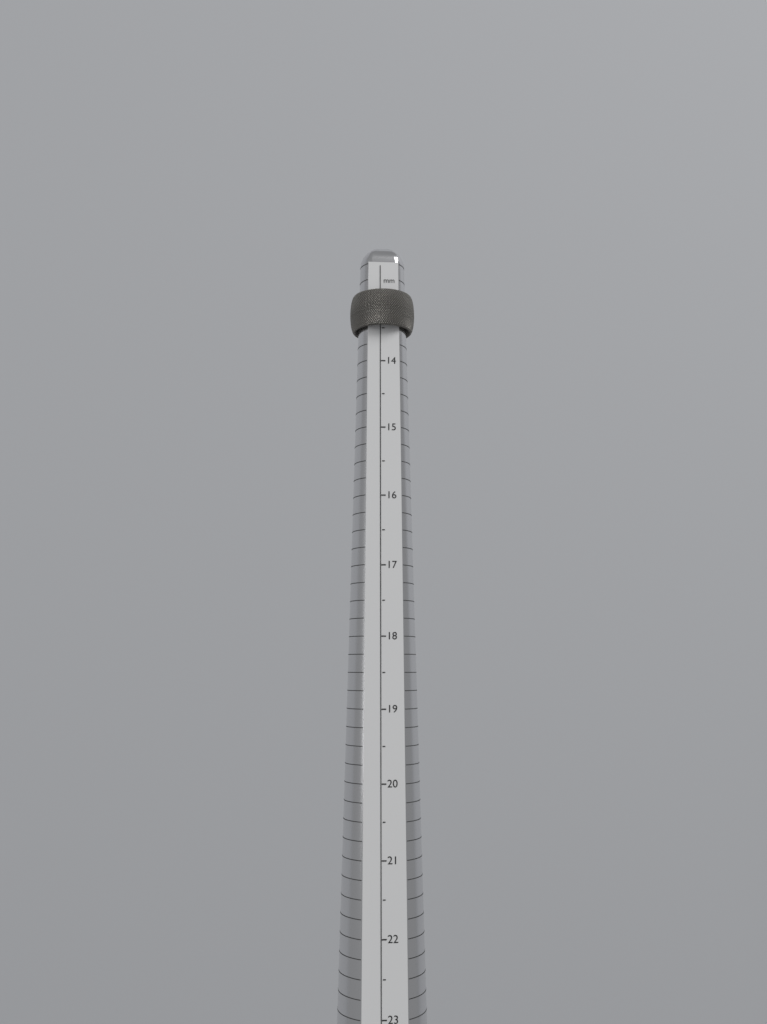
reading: 13.5 mm
